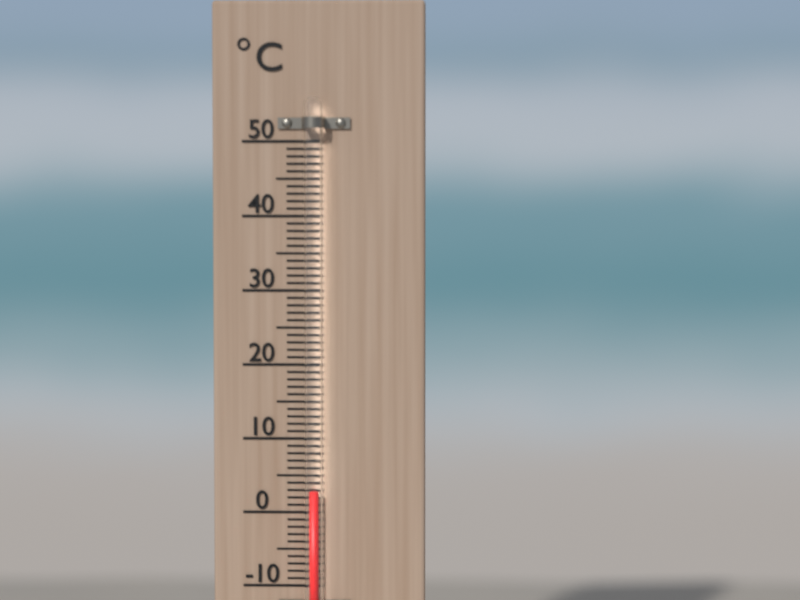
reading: 3 °C
